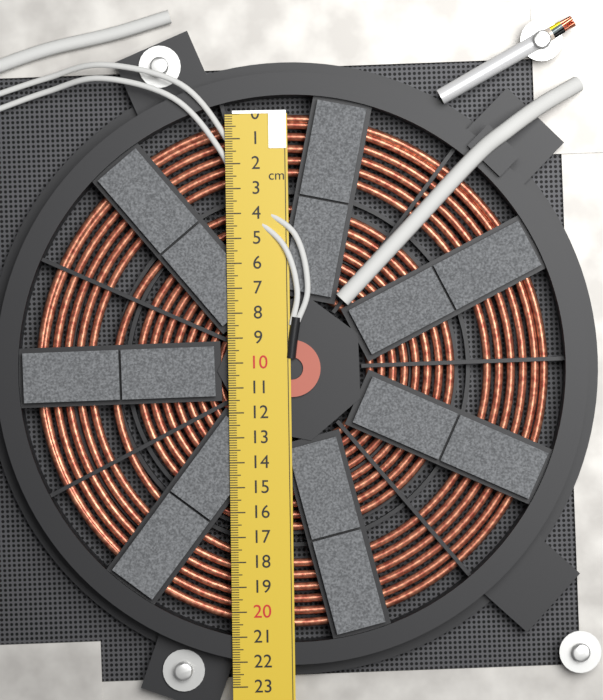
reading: 20.7 cm
